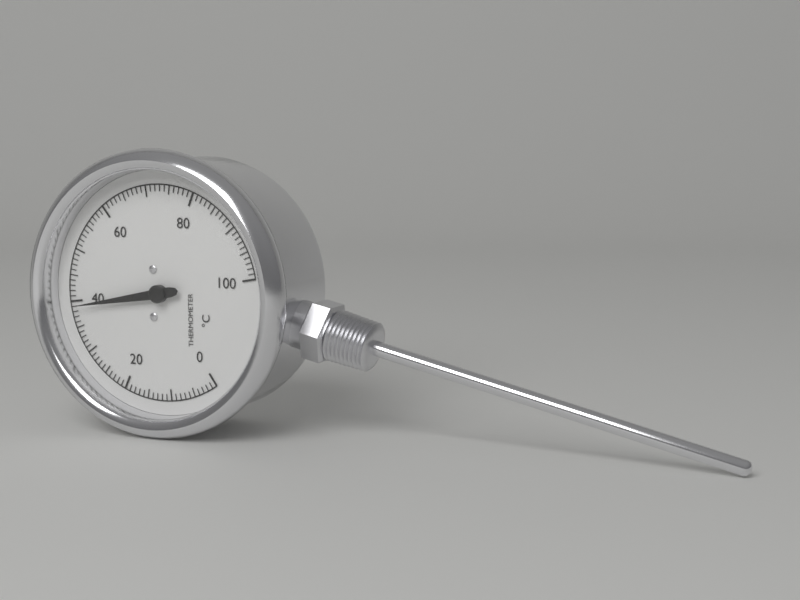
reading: 39 °C
